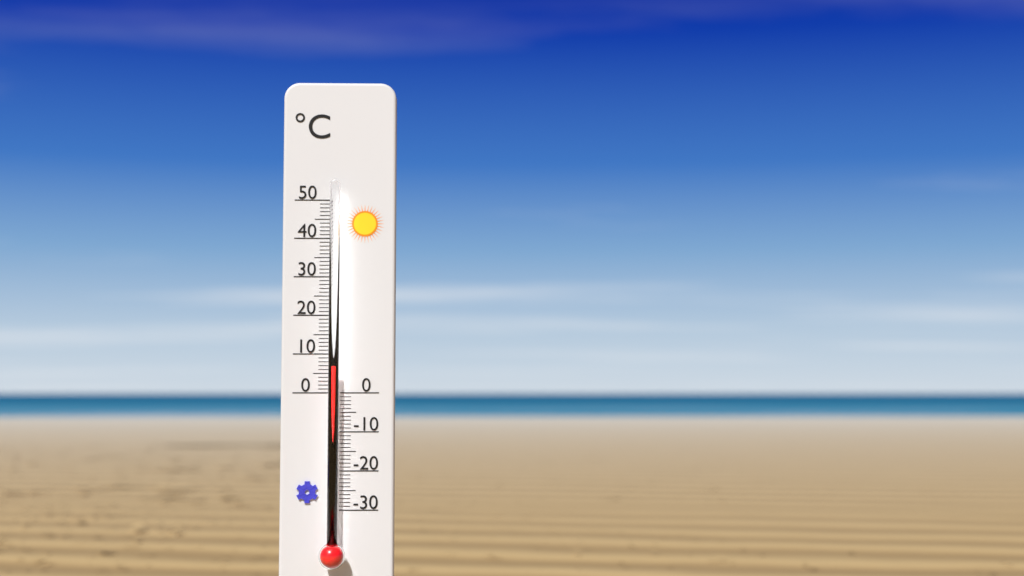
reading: 7 °C
